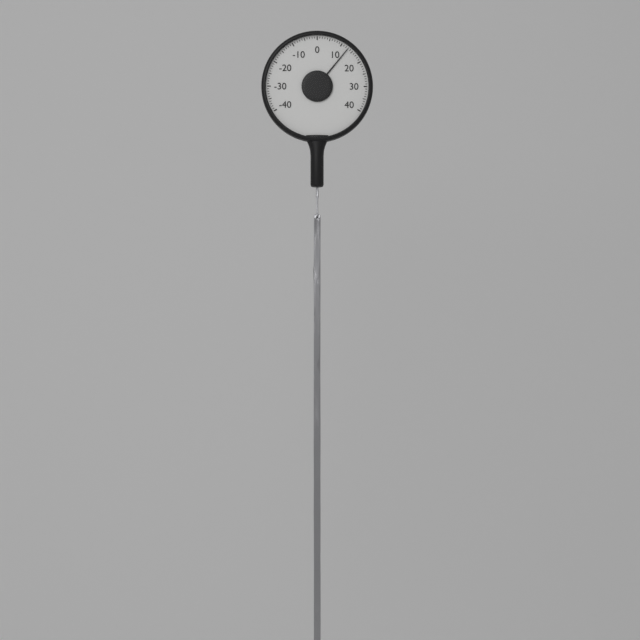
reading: 13 (no unit)
